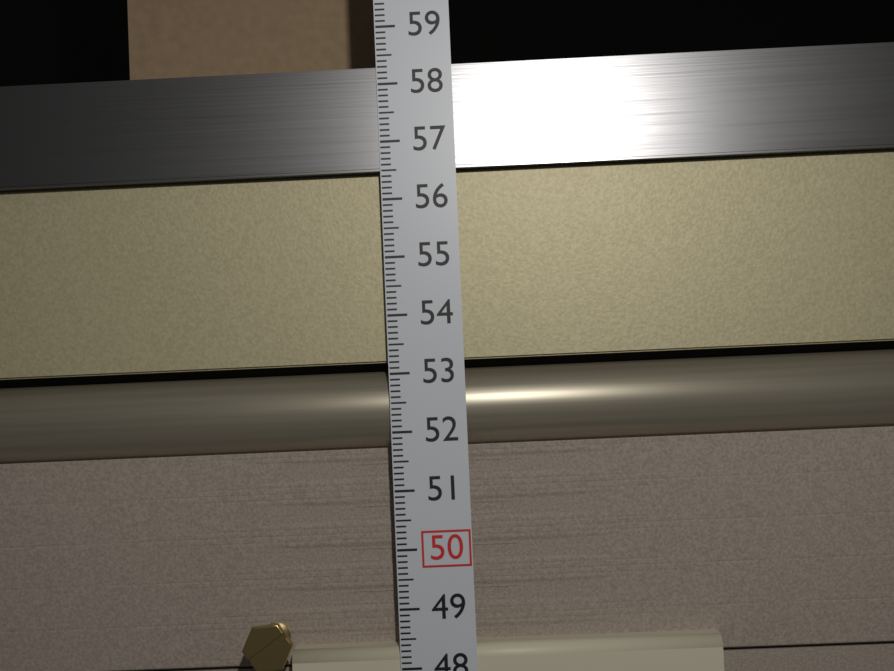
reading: 58.3 (no unit)
